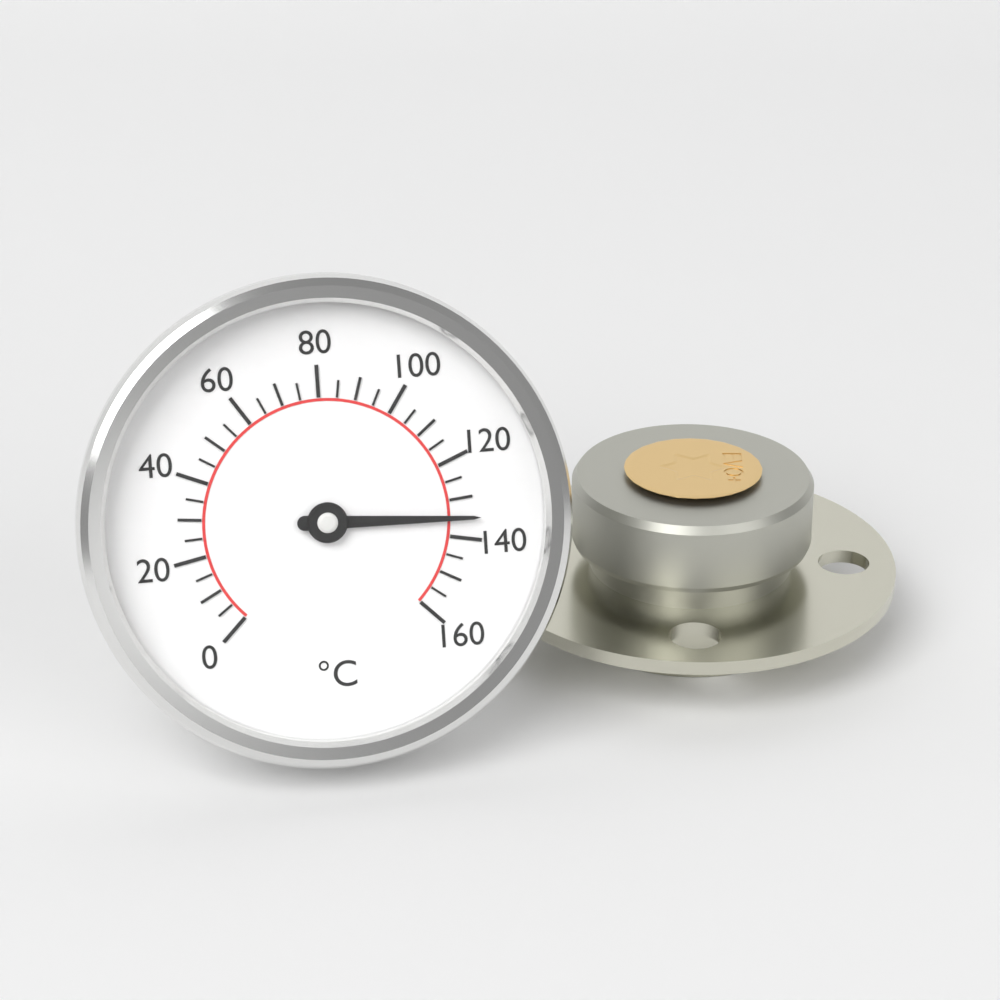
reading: 135 °C
